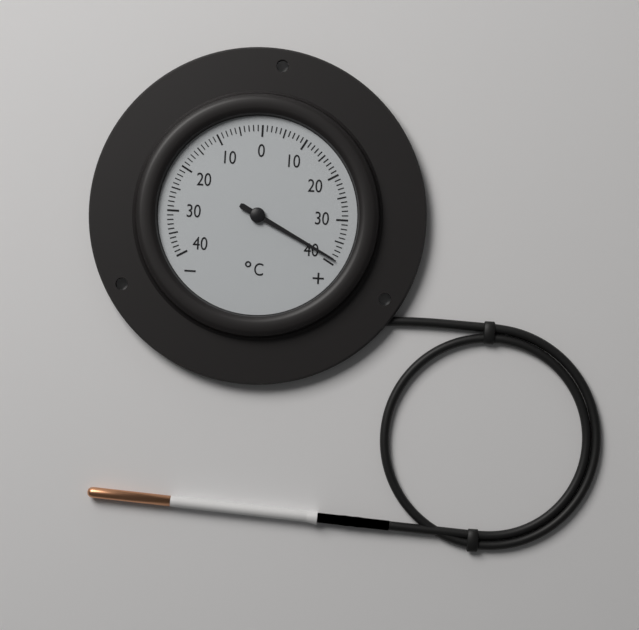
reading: 39 °C
